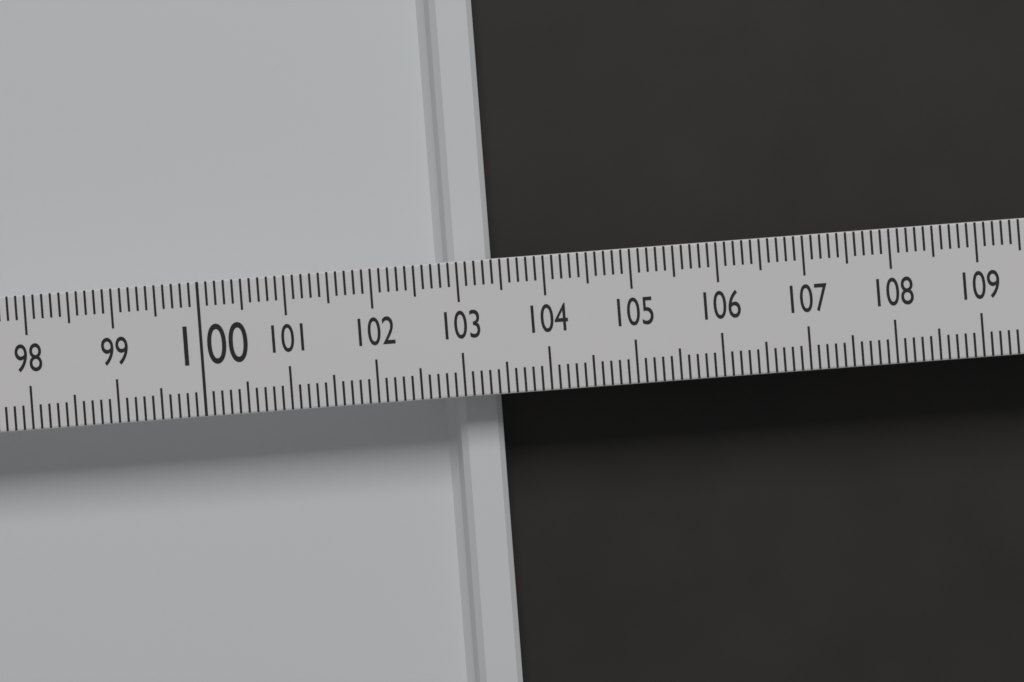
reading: 103.4 (no unit)
